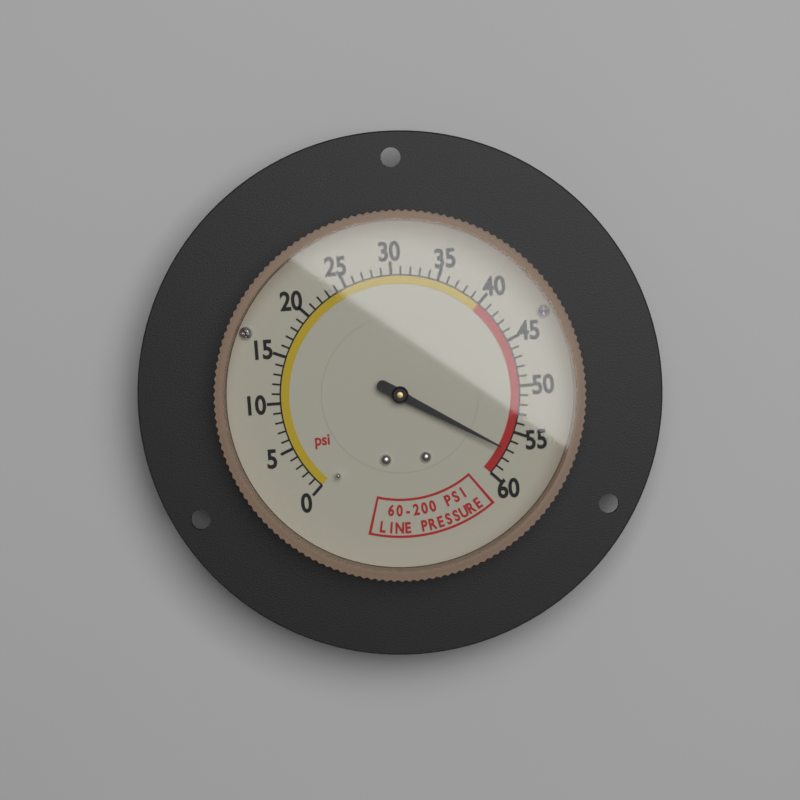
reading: 57 psi
